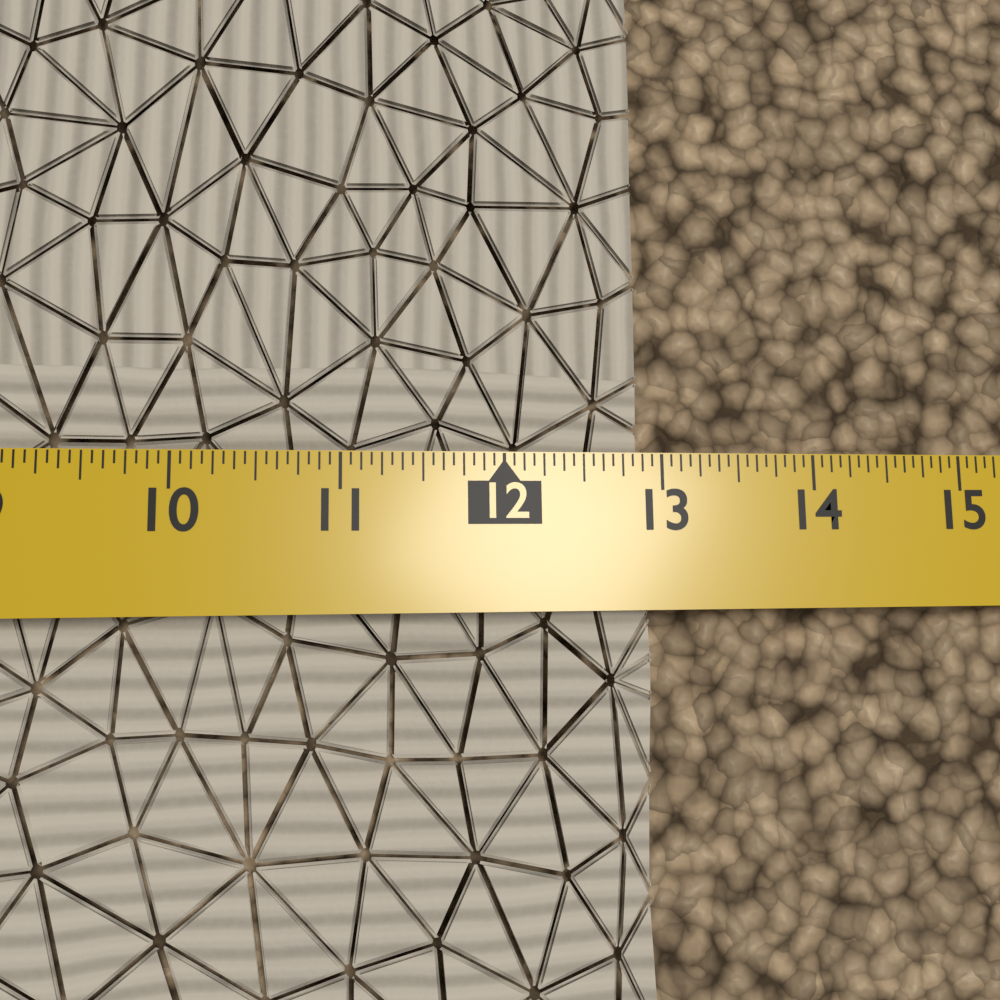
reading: 12.9375 in
